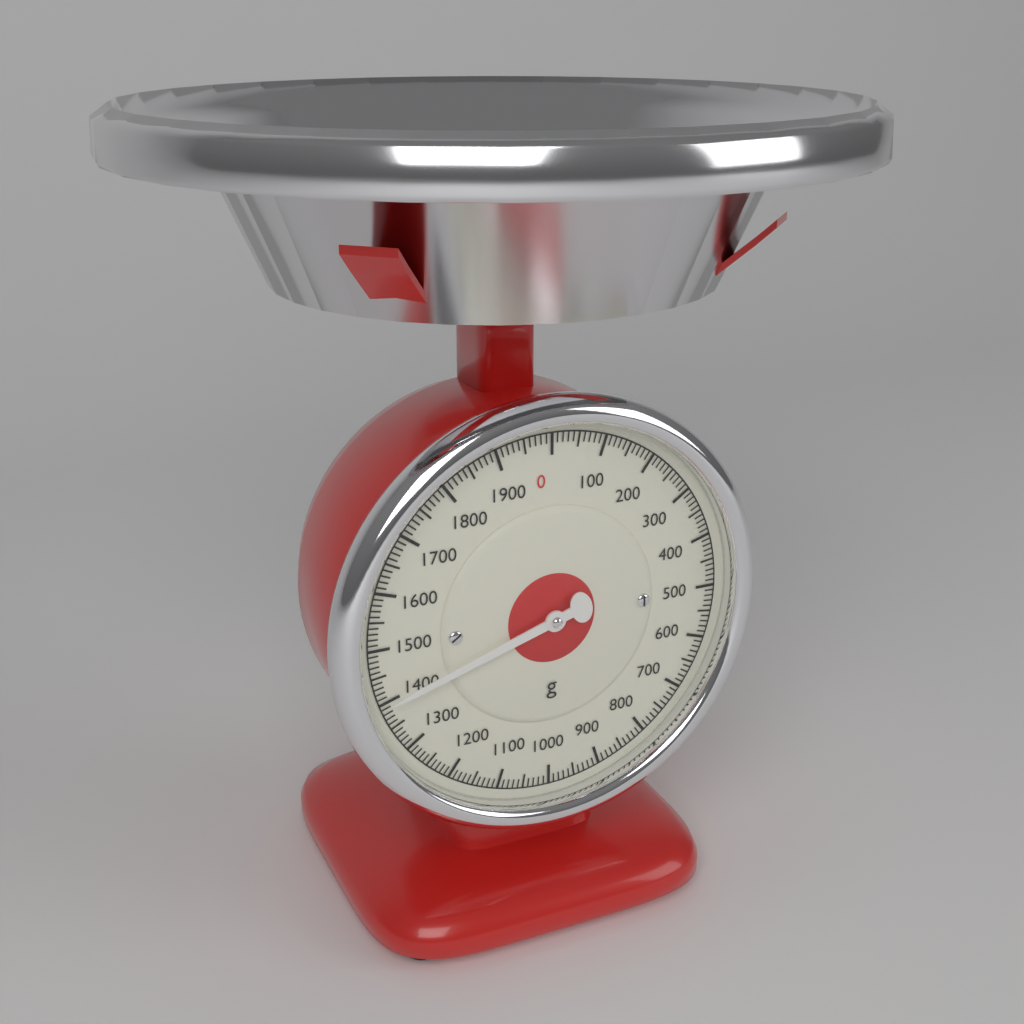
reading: 1400 g
